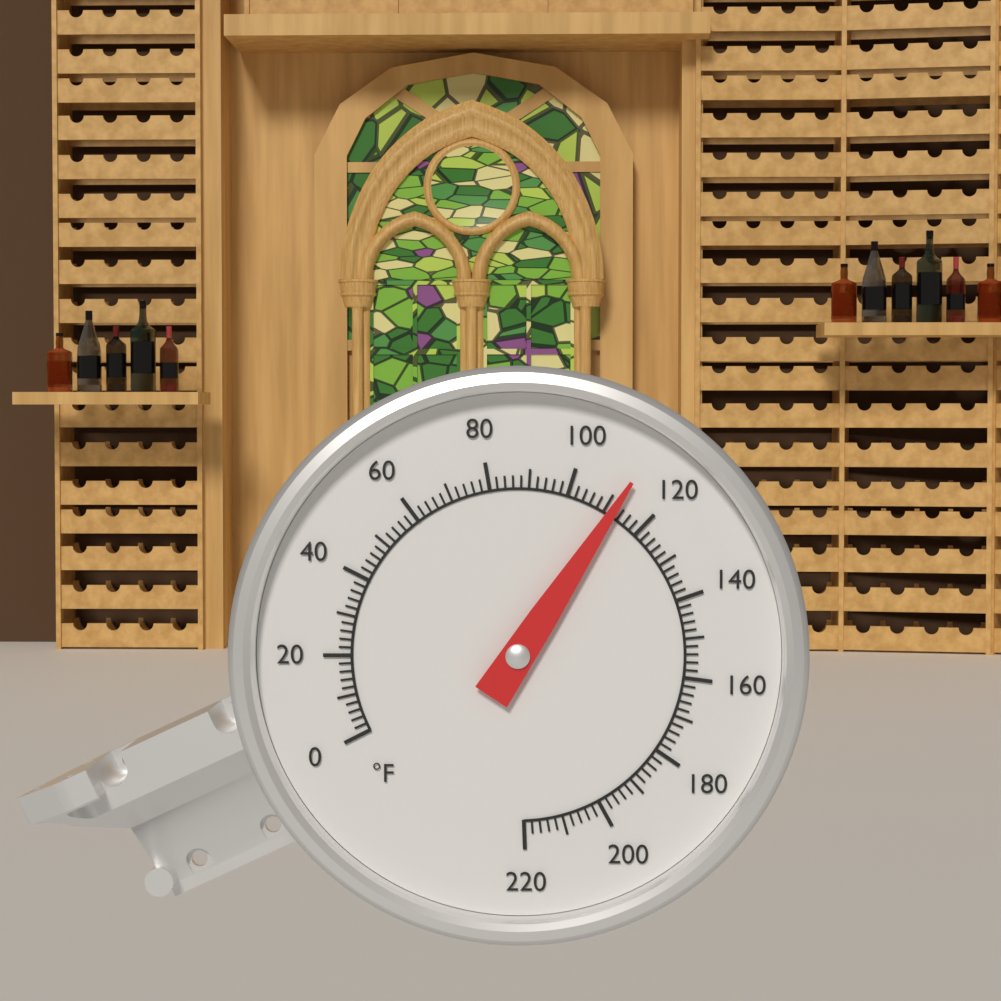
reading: 112 °F
